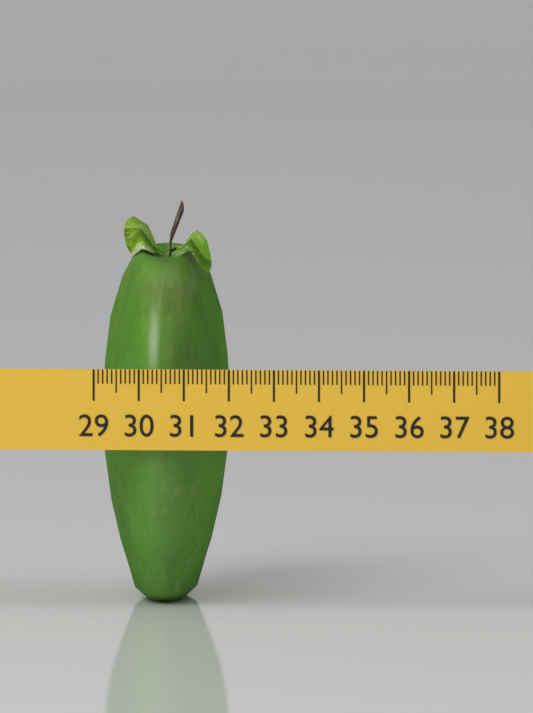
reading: 31.8 (no unit)
